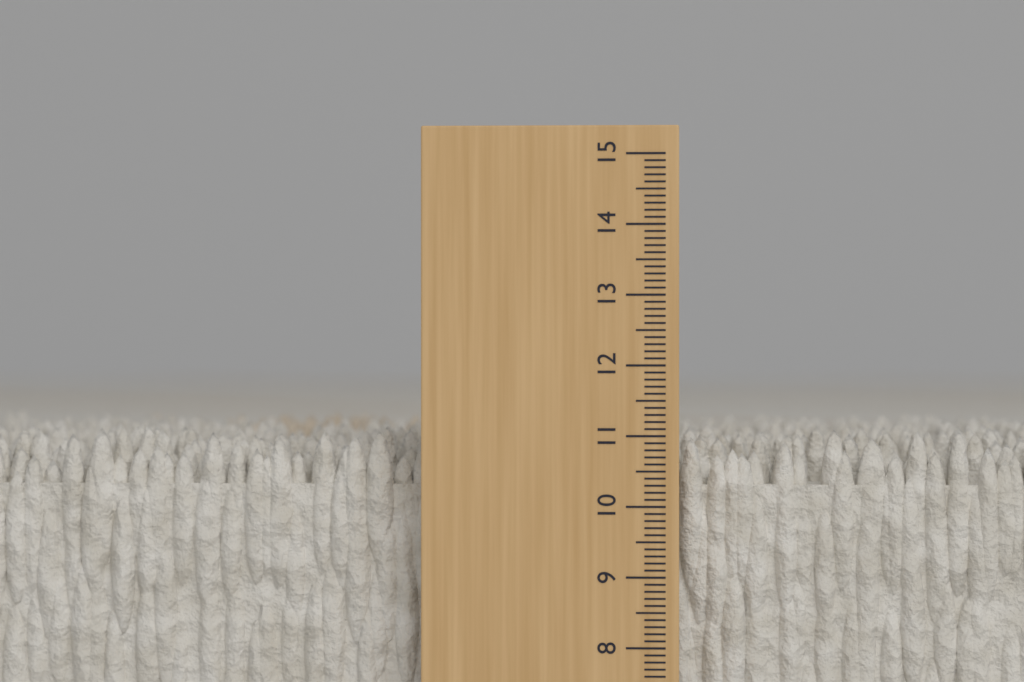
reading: 11.1 cm
